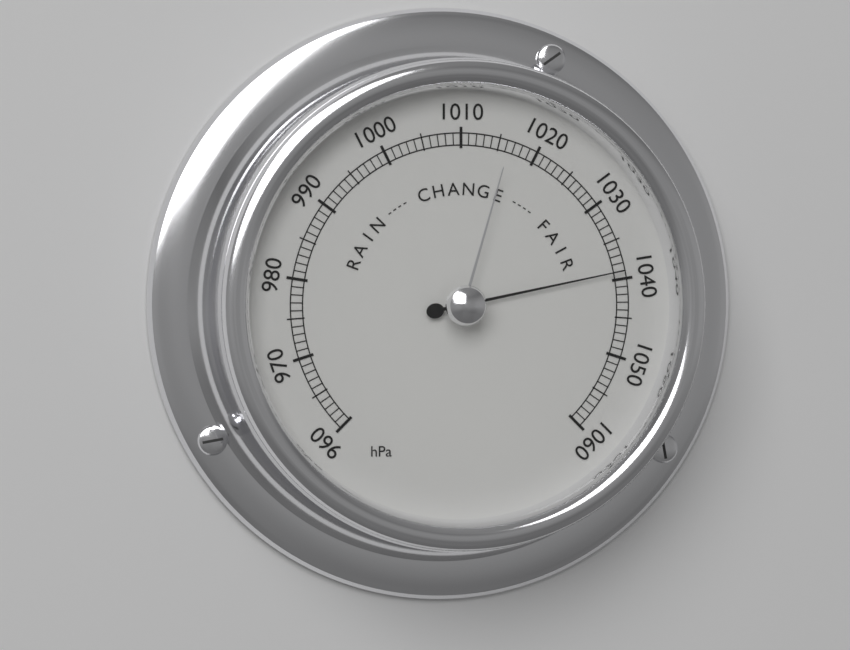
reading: 1039 hPa
